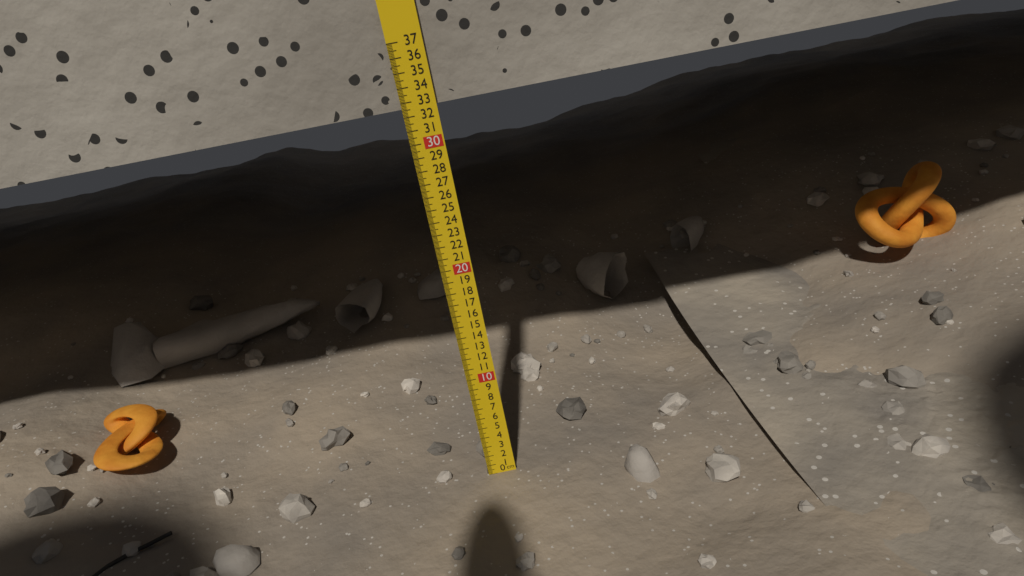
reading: 32.5 cm
